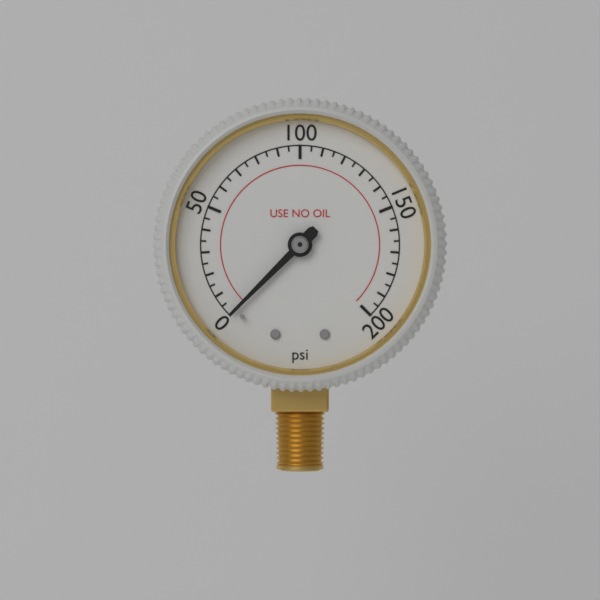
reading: 0 psi
